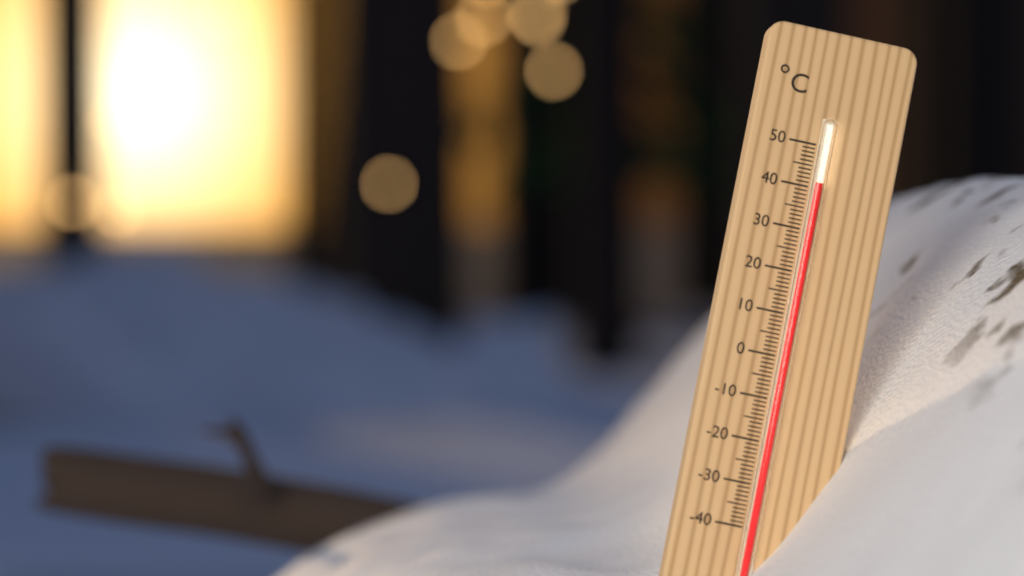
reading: 41 °C
